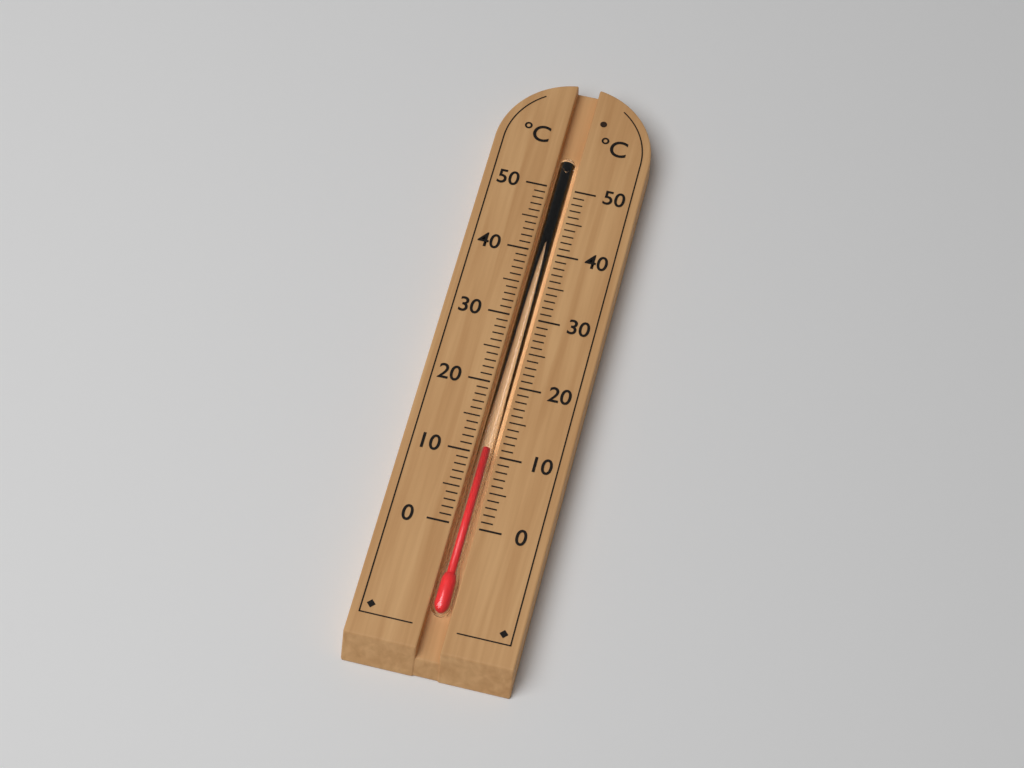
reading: 11 °C
